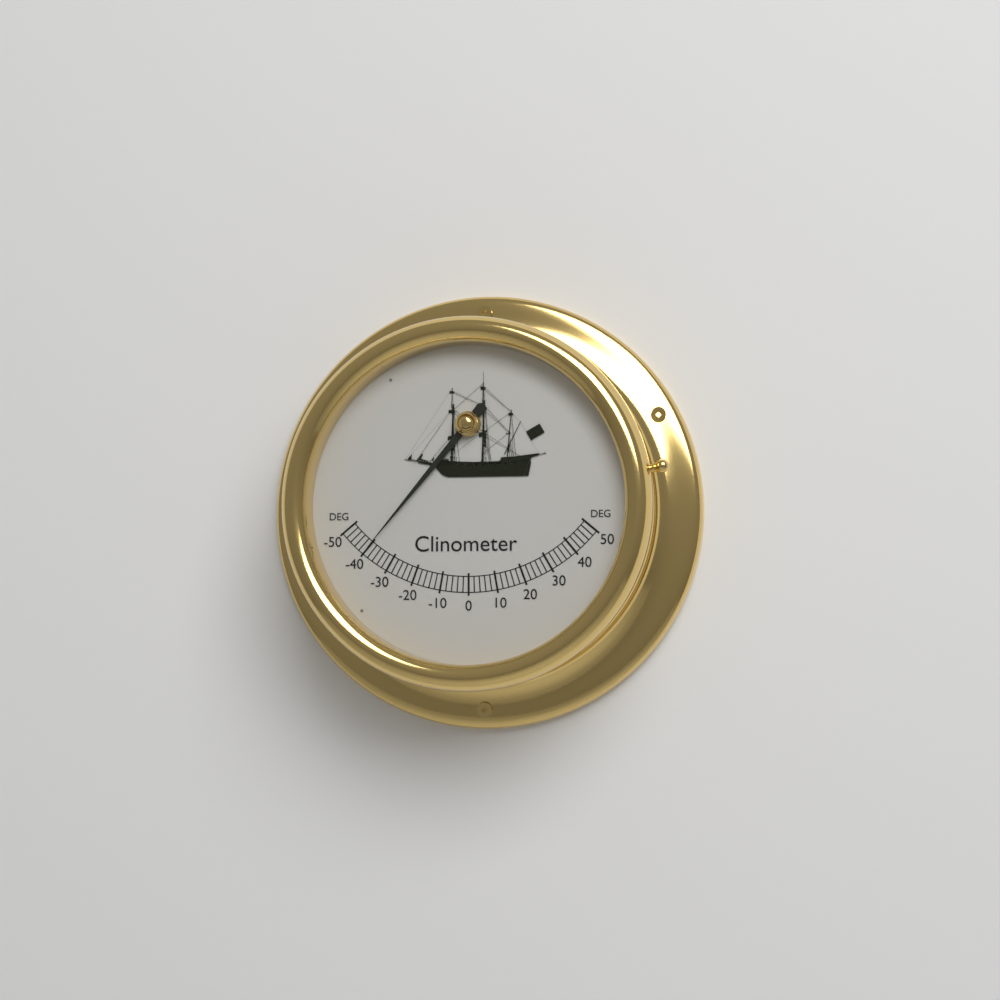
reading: -40 deg
